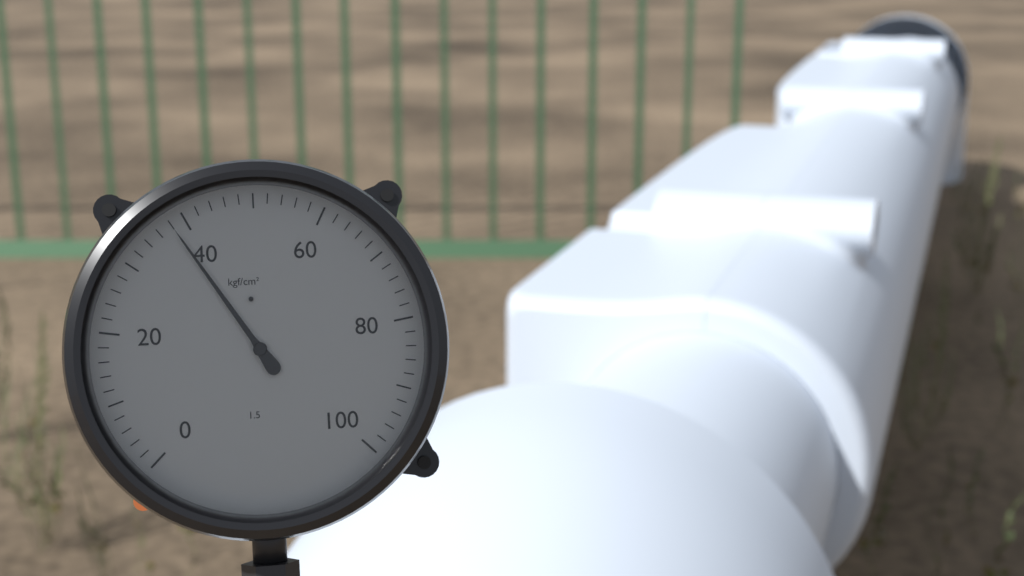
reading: 38 kgf/cm²
